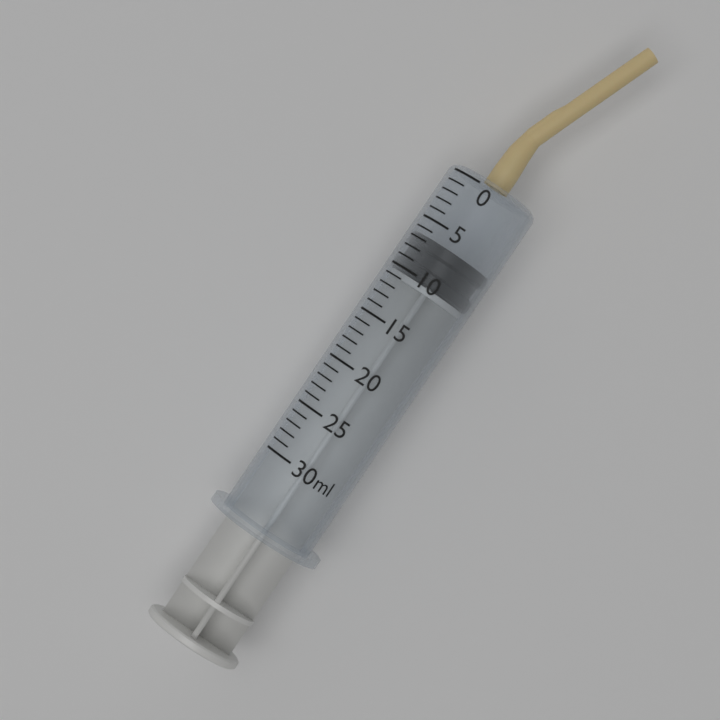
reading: 6.5 ml
